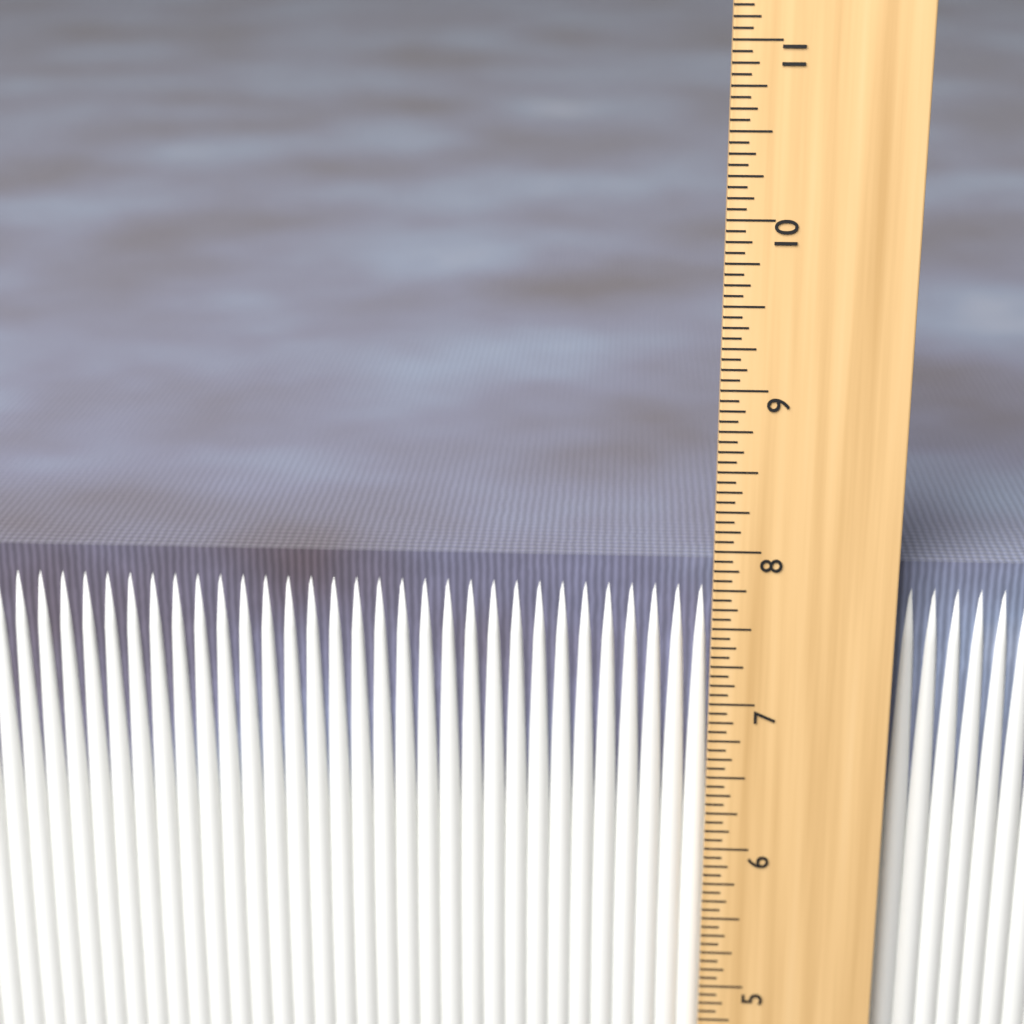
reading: 7.8750 in
